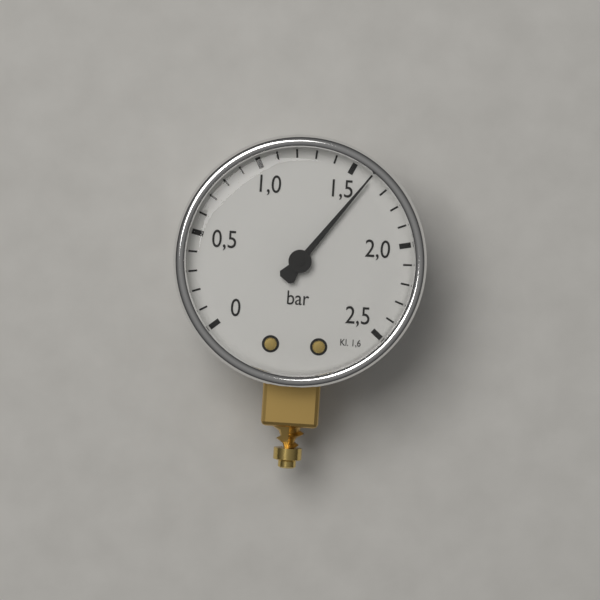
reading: 1.6 bar
